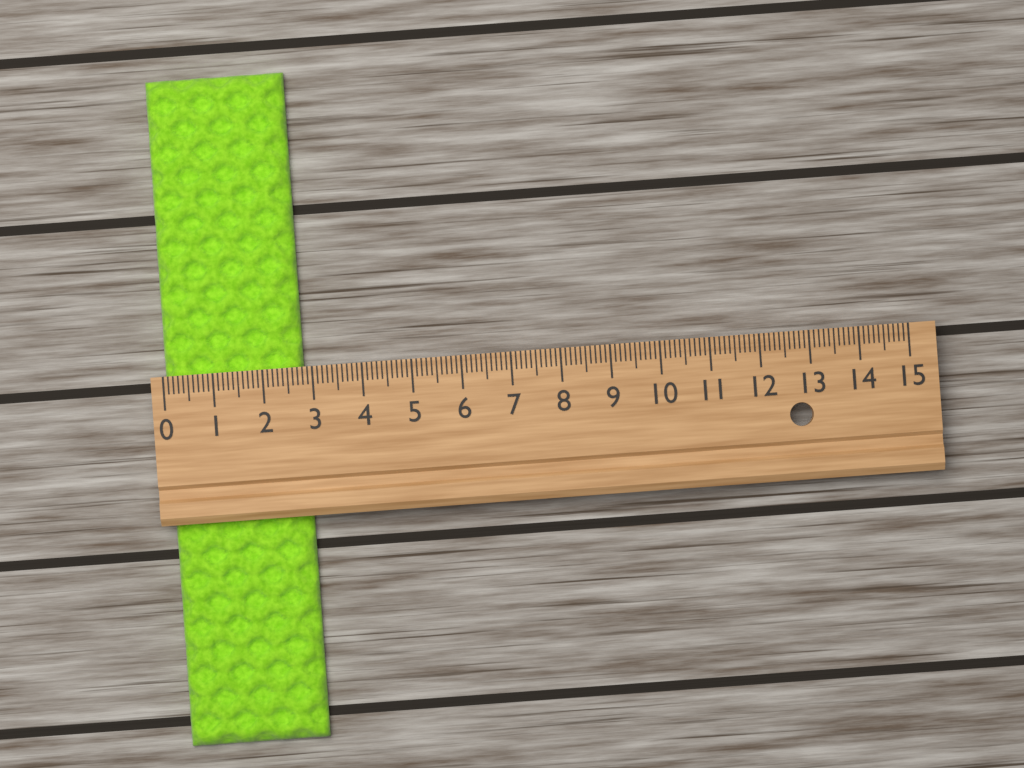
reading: 2.8 (no unit)
